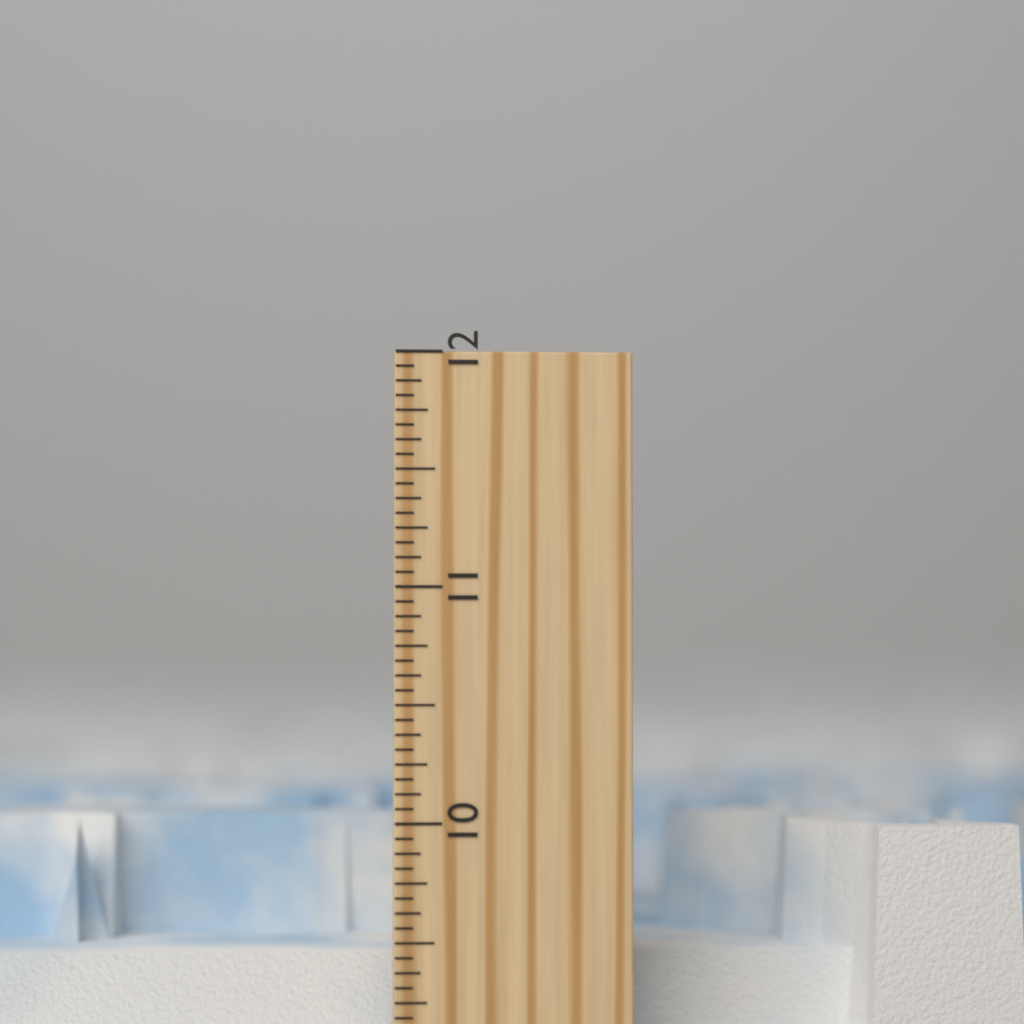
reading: 10.0000 inch
